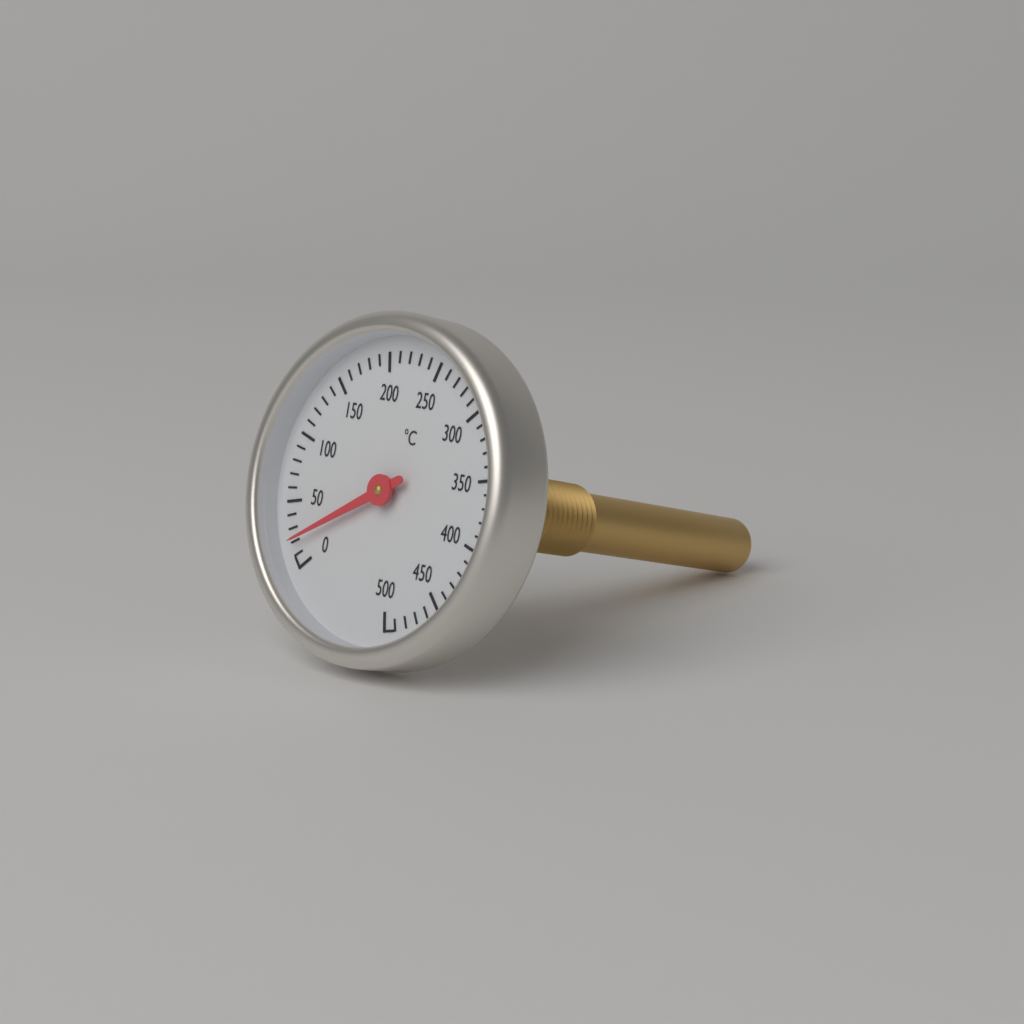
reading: 20 °C
